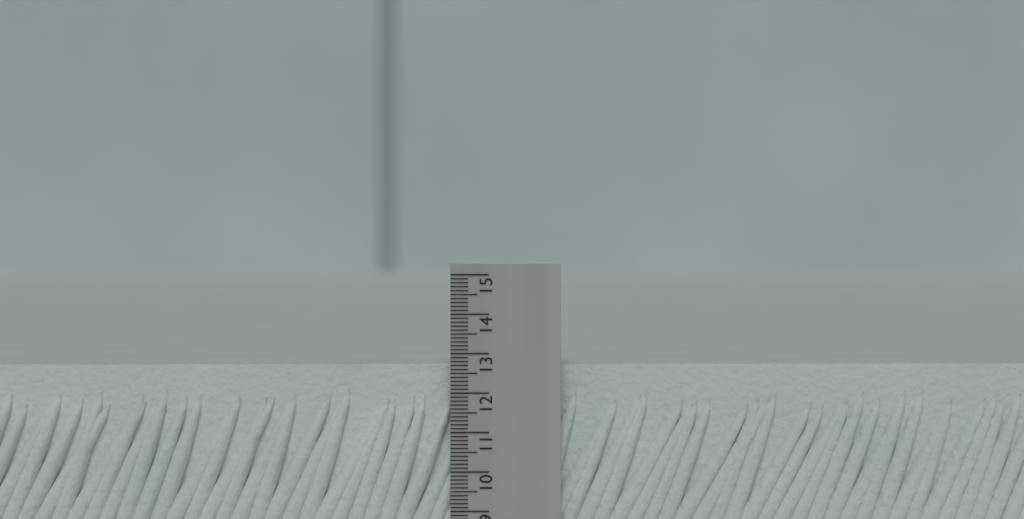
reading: 12.7 (no unit)
